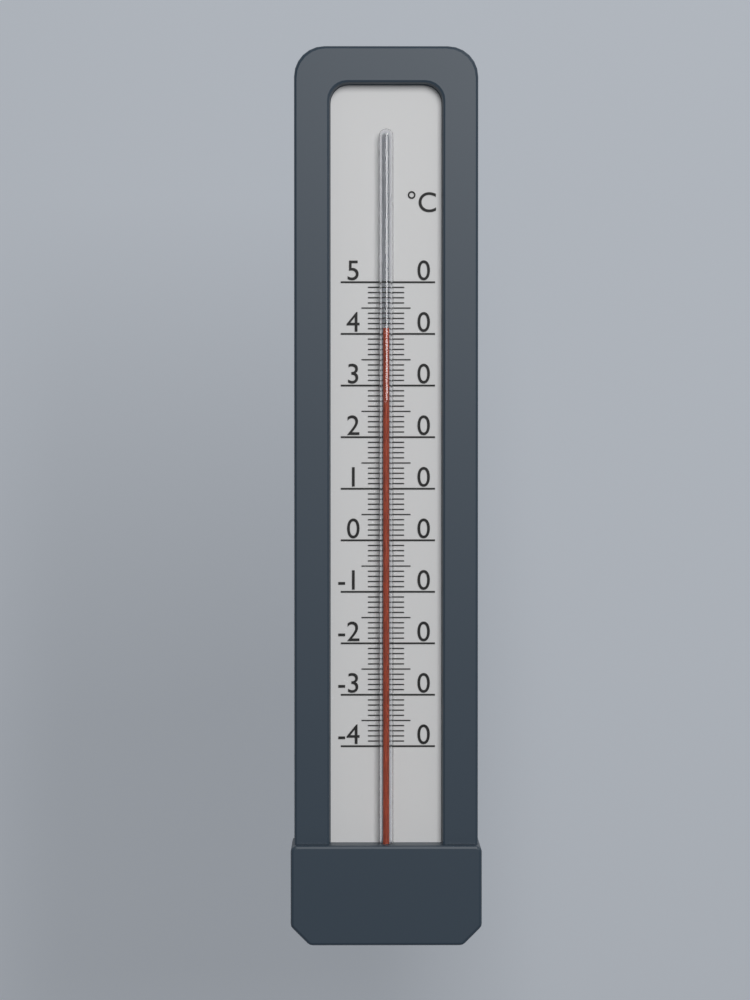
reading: 41 °C
